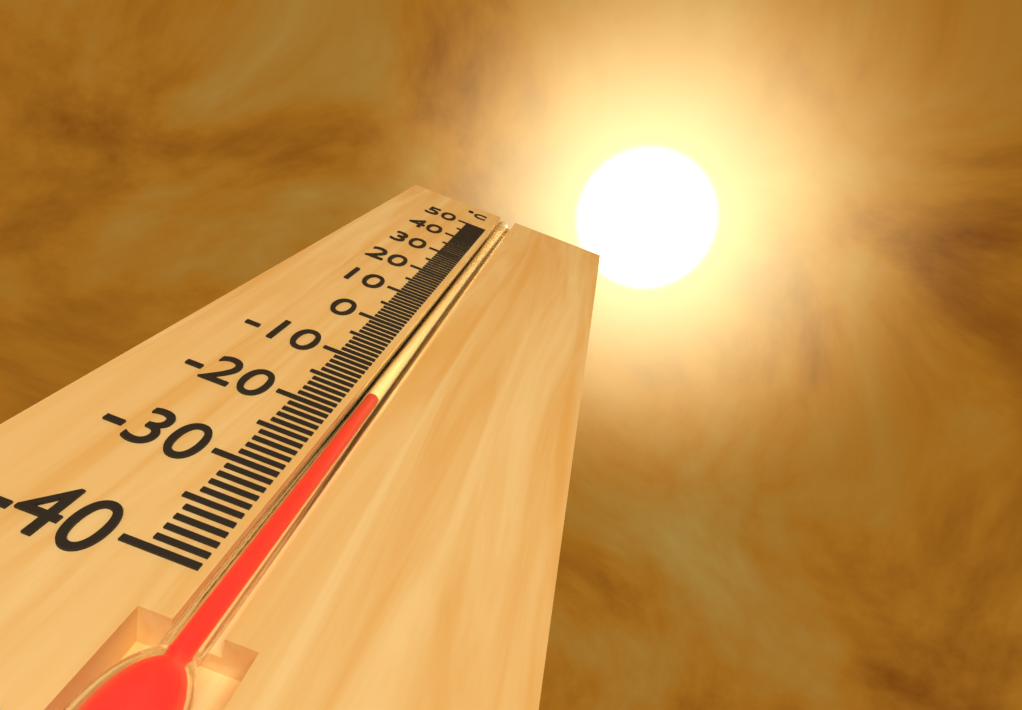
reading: -16 °C
